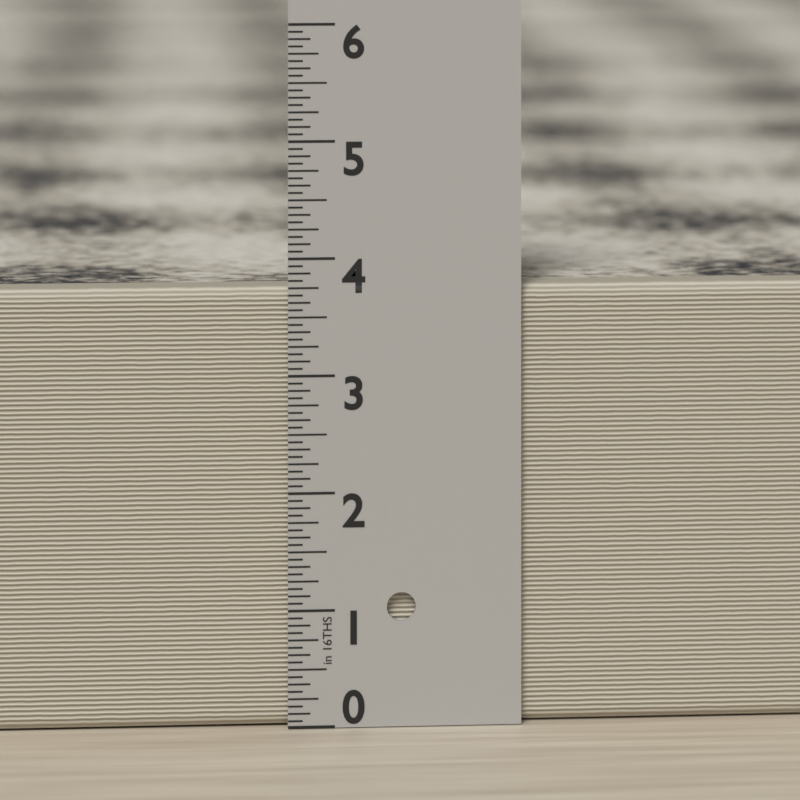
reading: 3.7500 in
